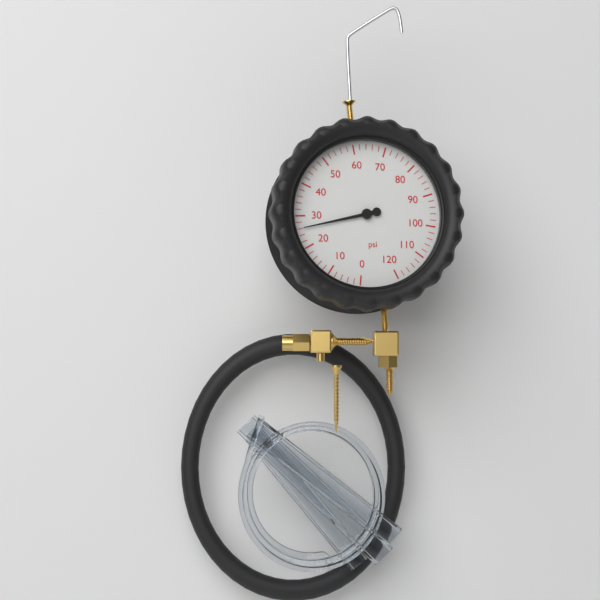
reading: 26 psi
